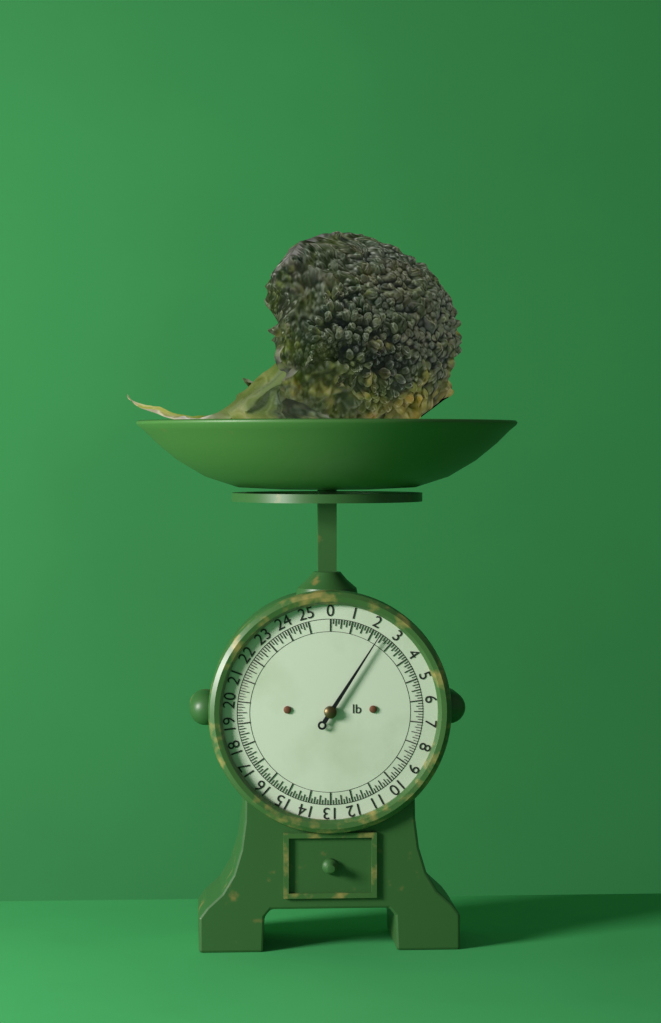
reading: 2.375 lb
